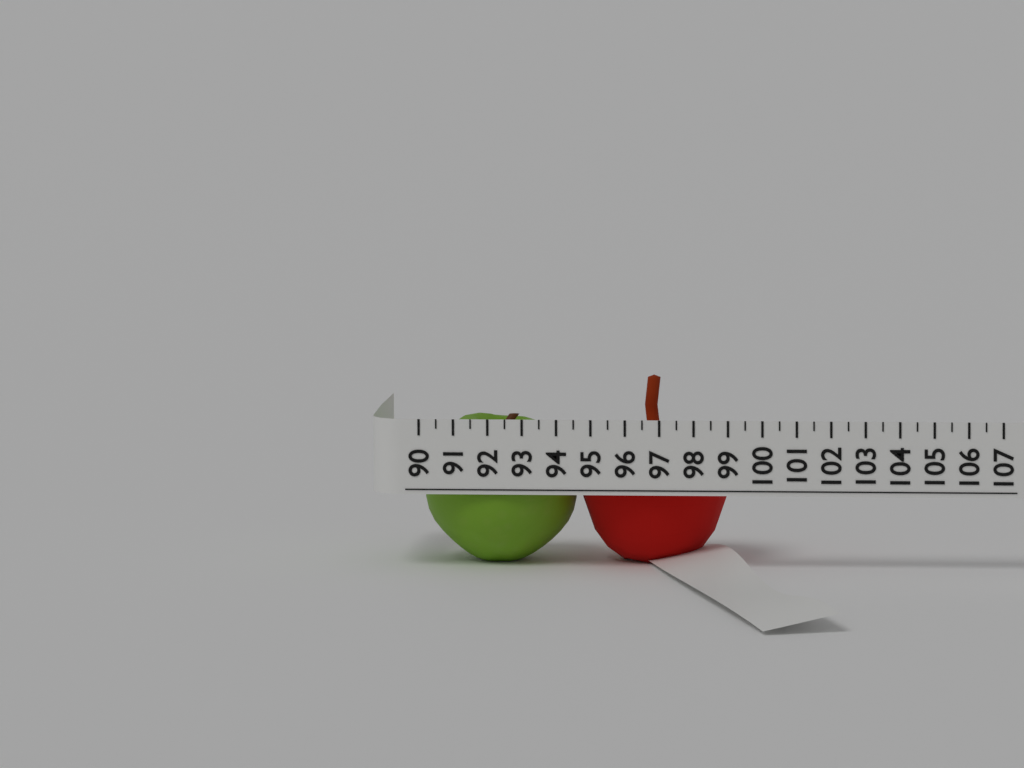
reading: 99.0 (no unit)
